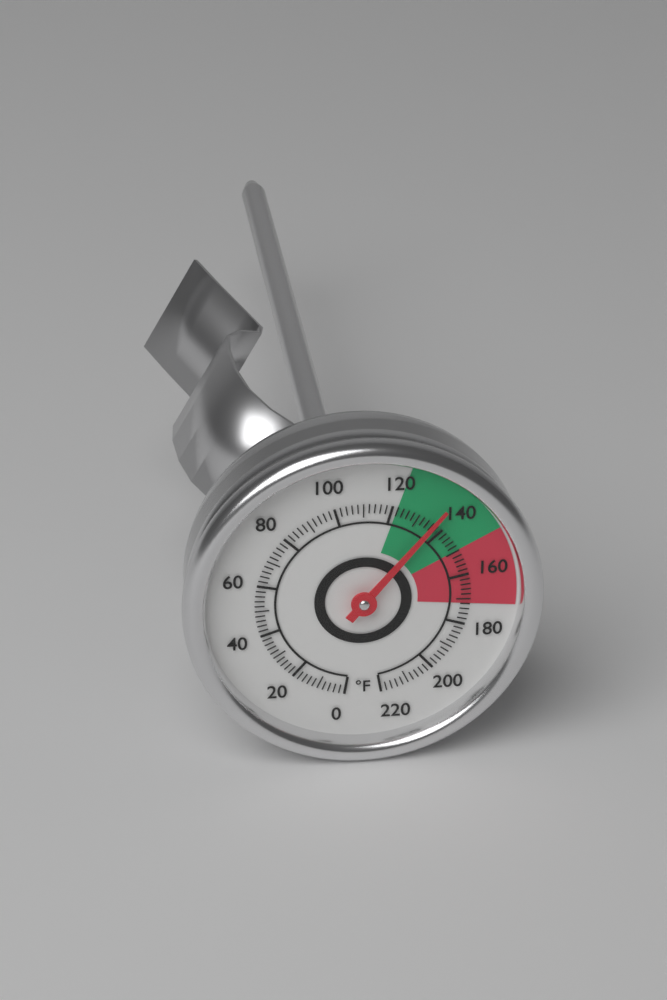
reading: 136 °F
